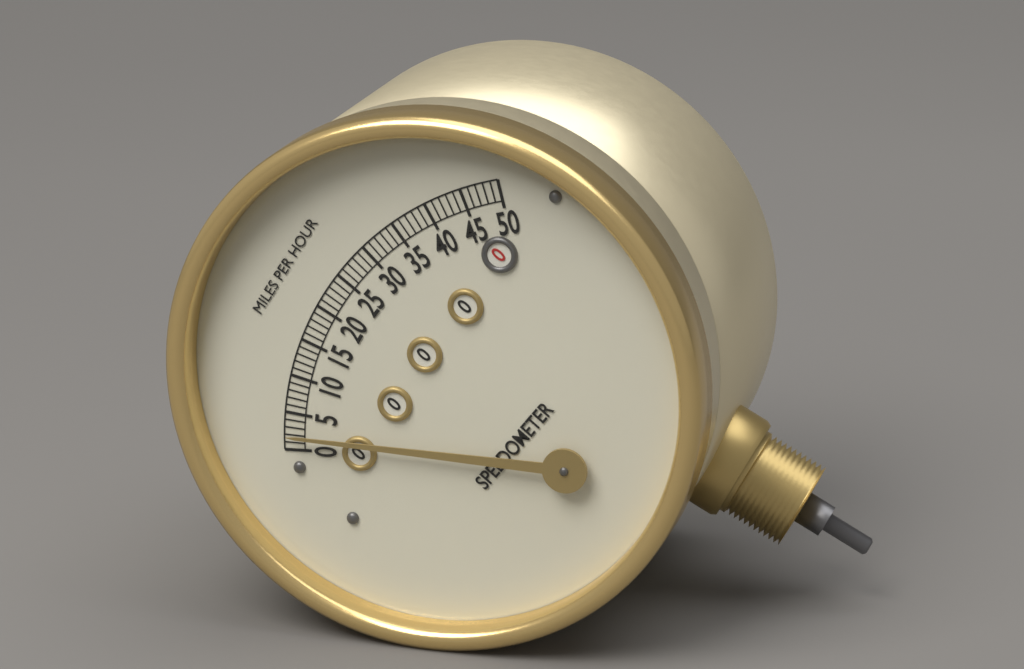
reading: 2 mph
